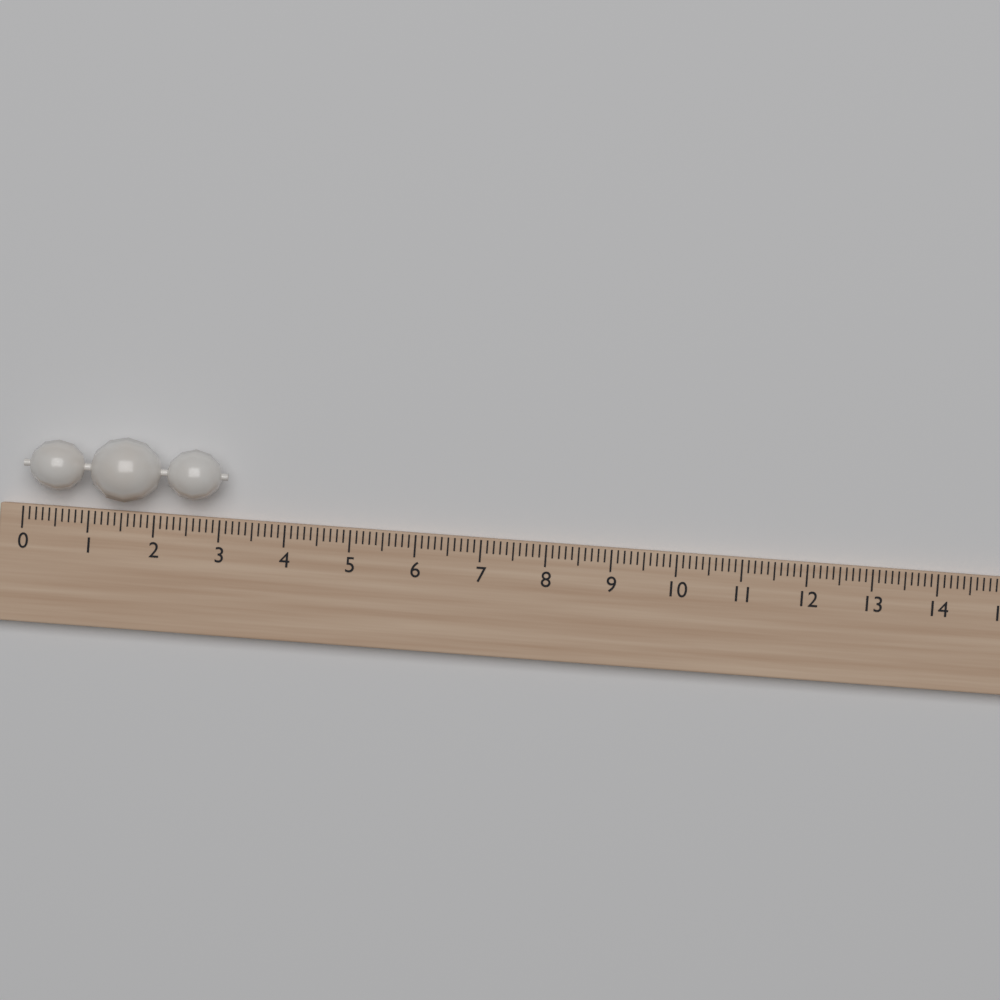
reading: 3.1 (no unit)
